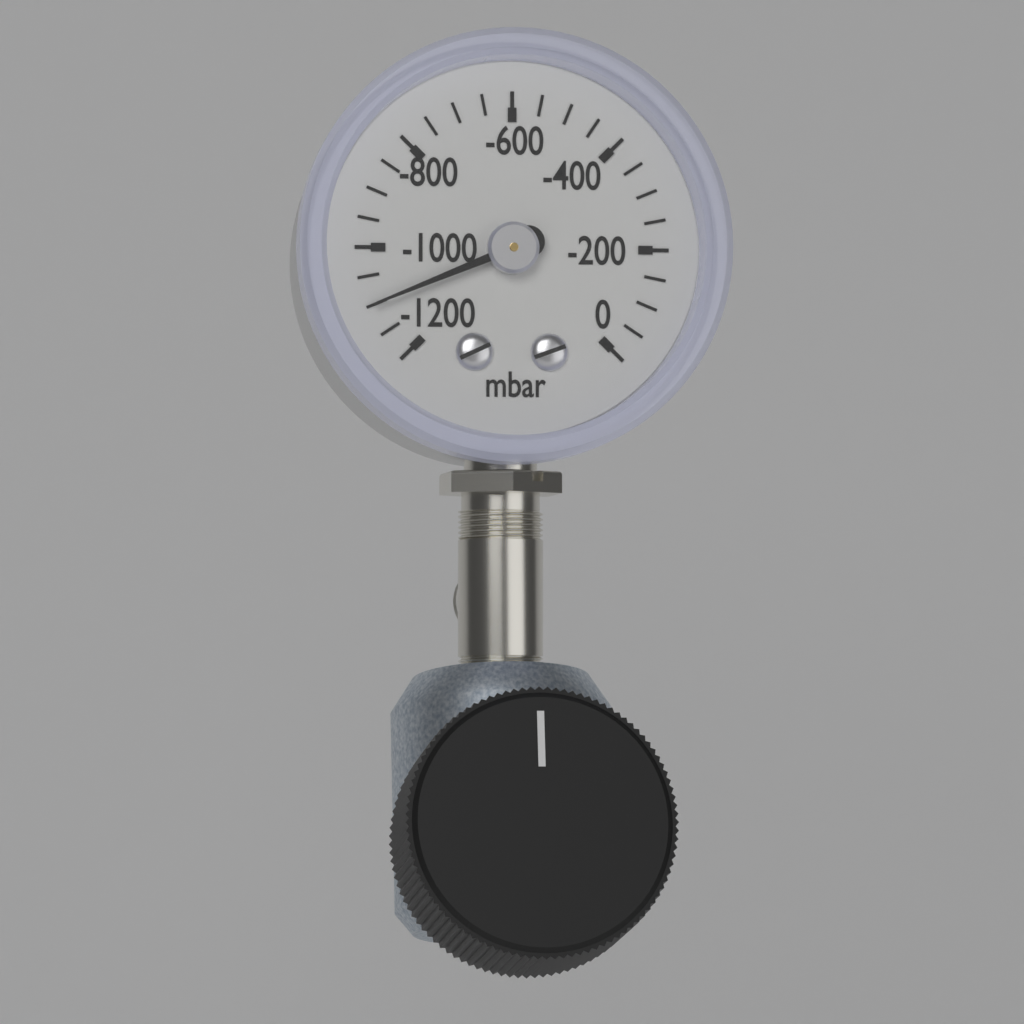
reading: -1100 mbar
